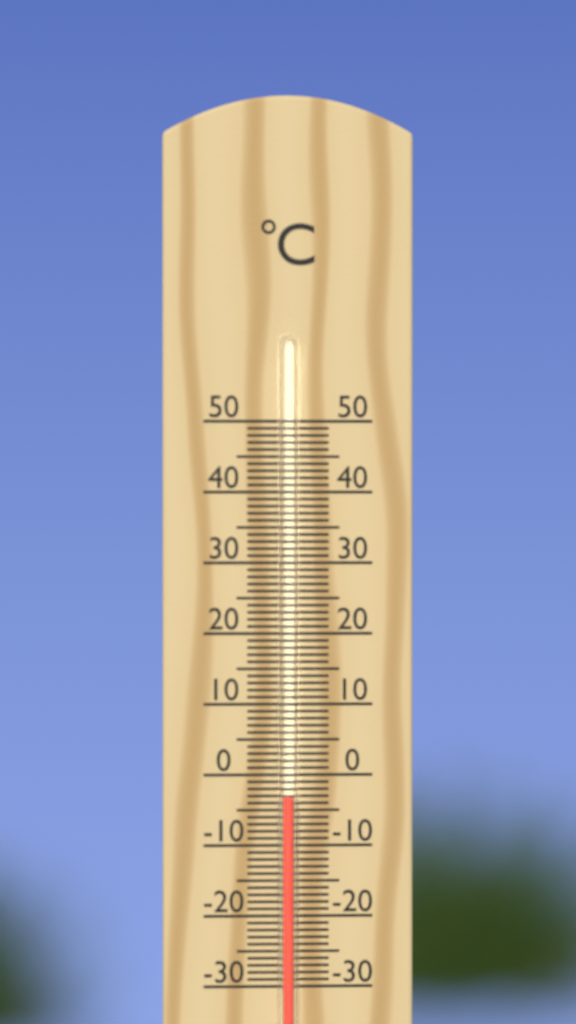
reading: -3 °C
